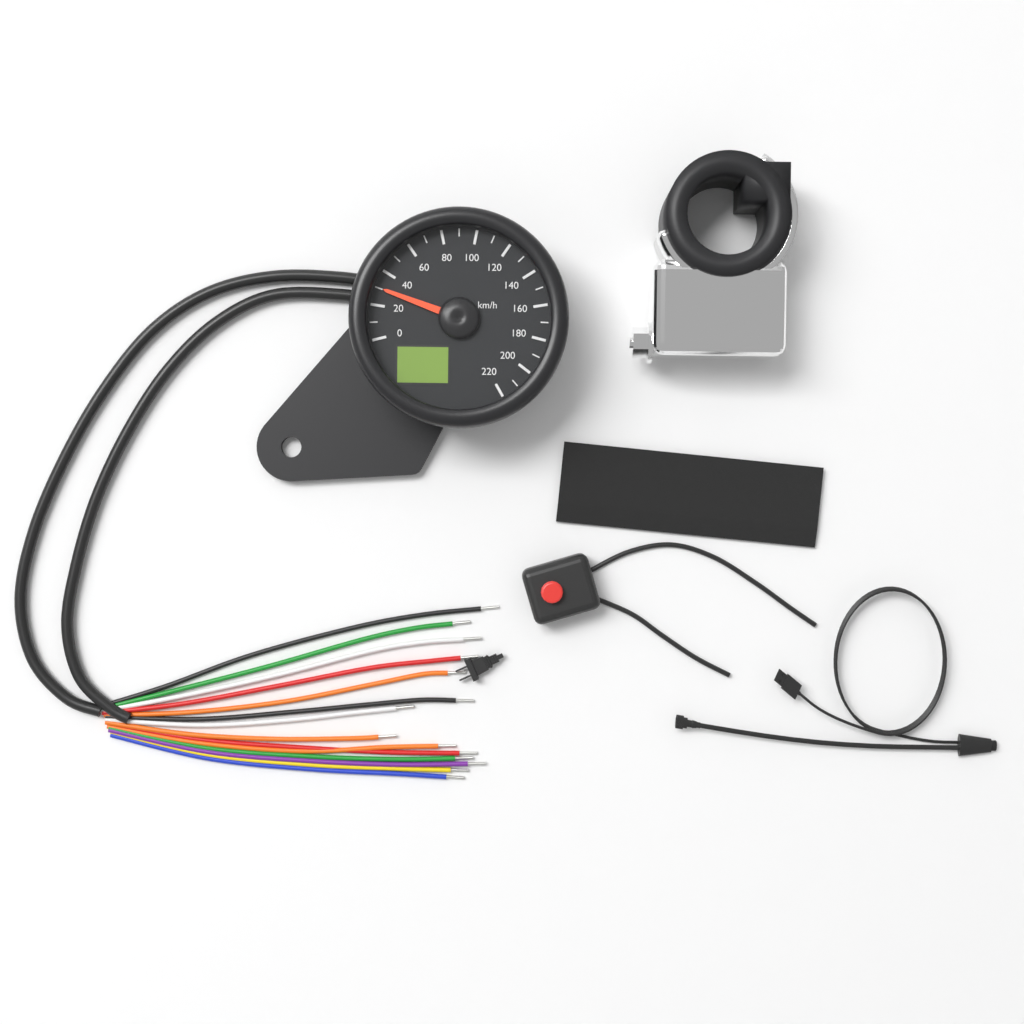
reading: 30 km/h
